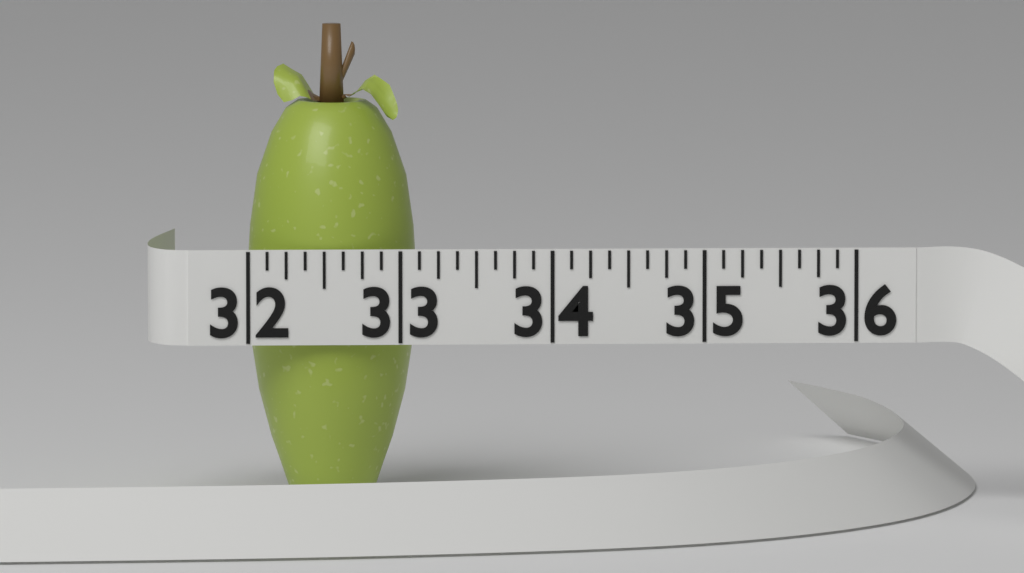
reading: 33.125 (no unit)
